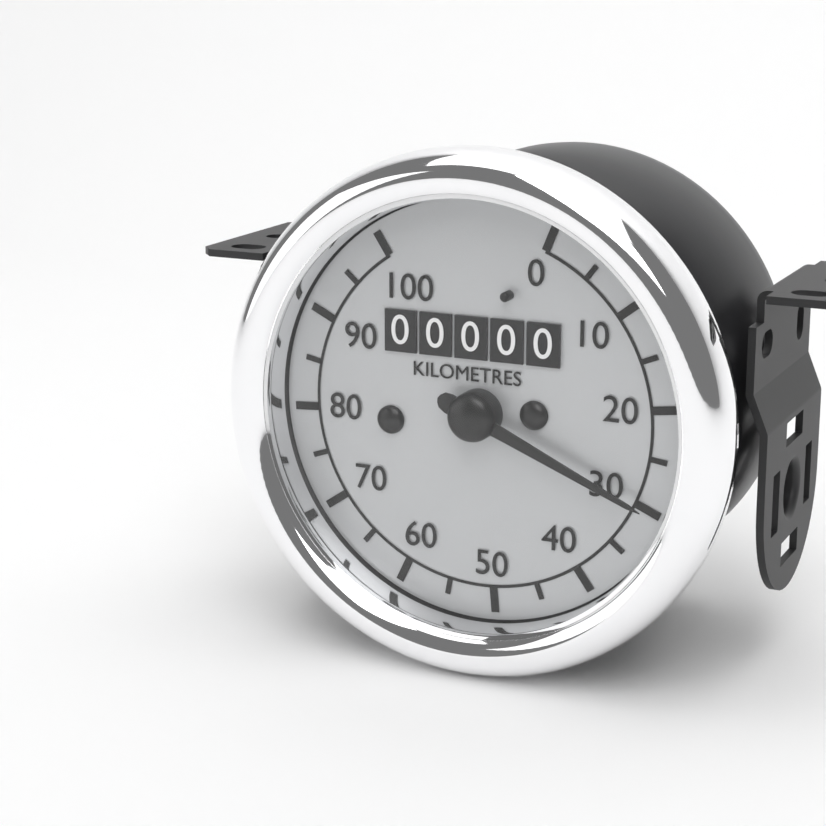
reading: 30 km/h
